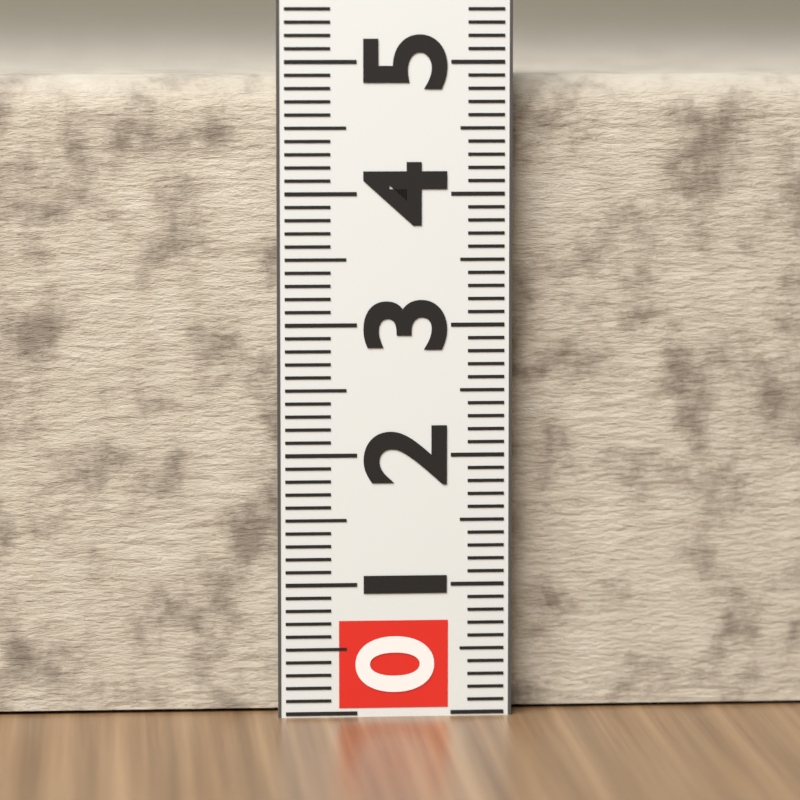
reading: 4.9 (no unit)
